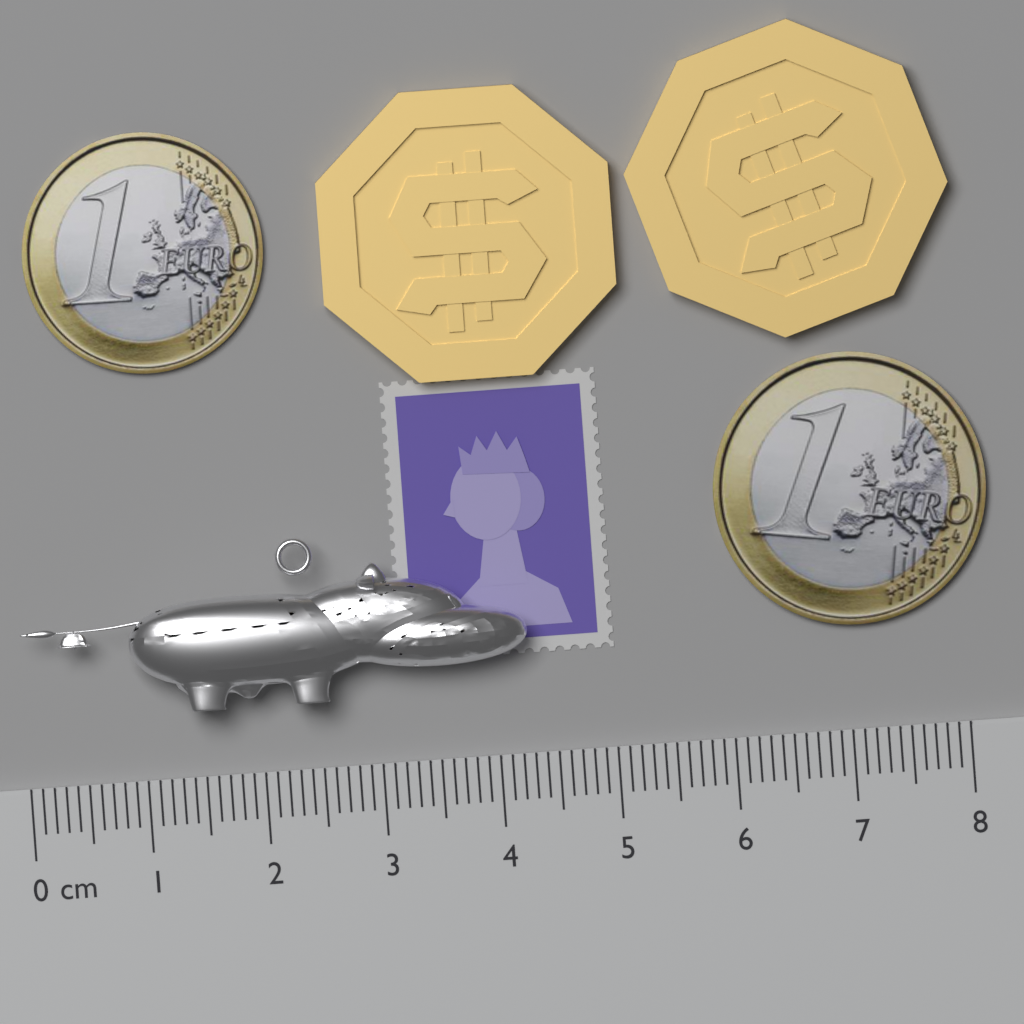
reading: 4.3 cm
